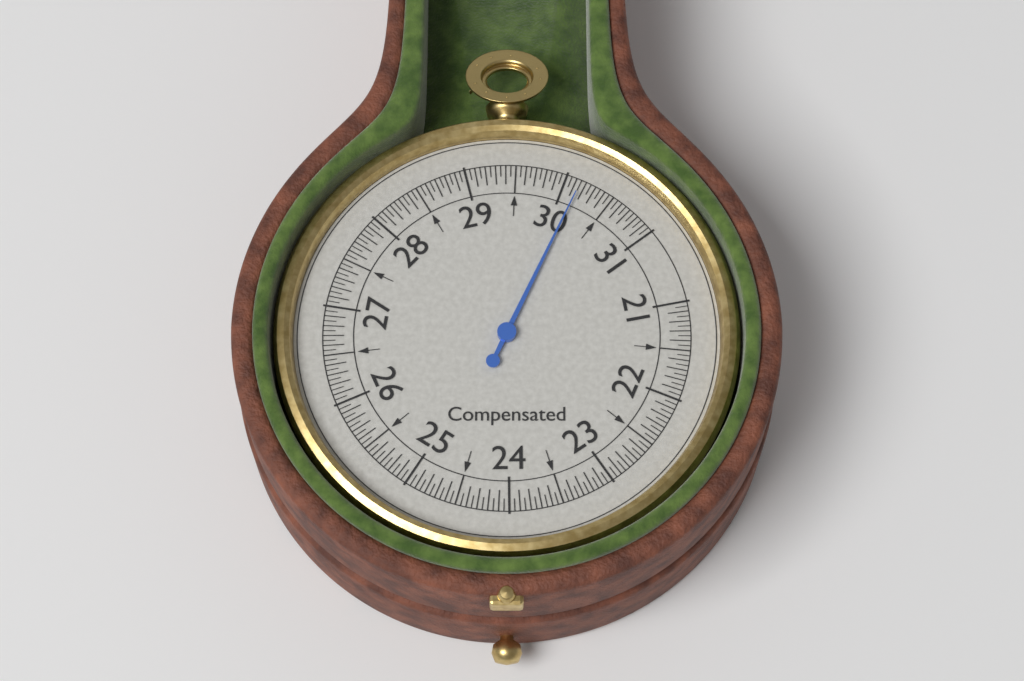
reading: 30.15 (no unit)
